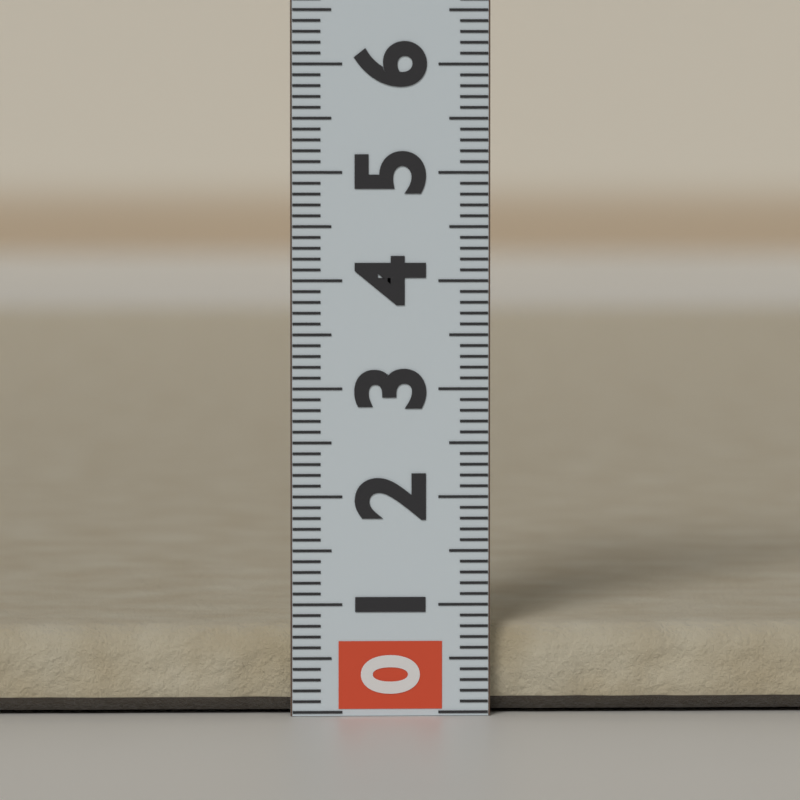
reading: 0.8 (no unit)
